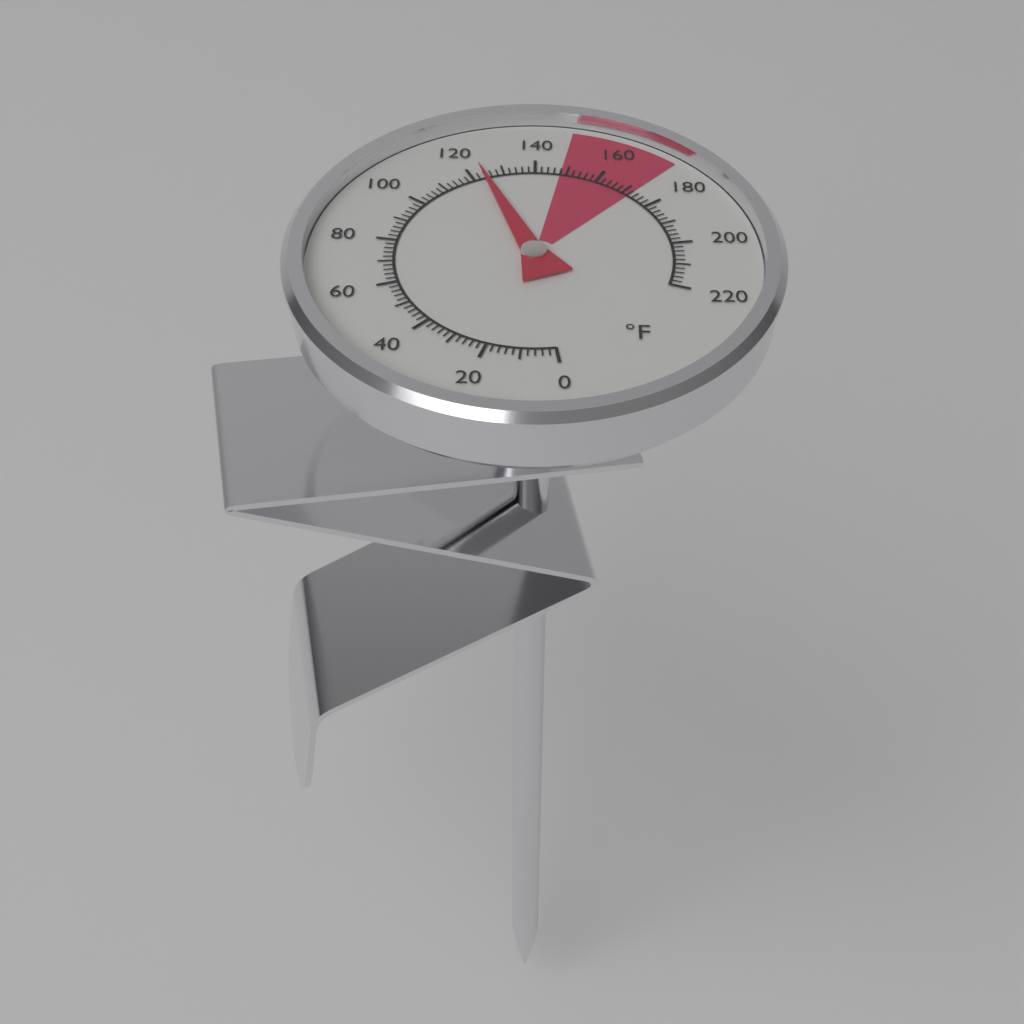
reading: 124 °F
